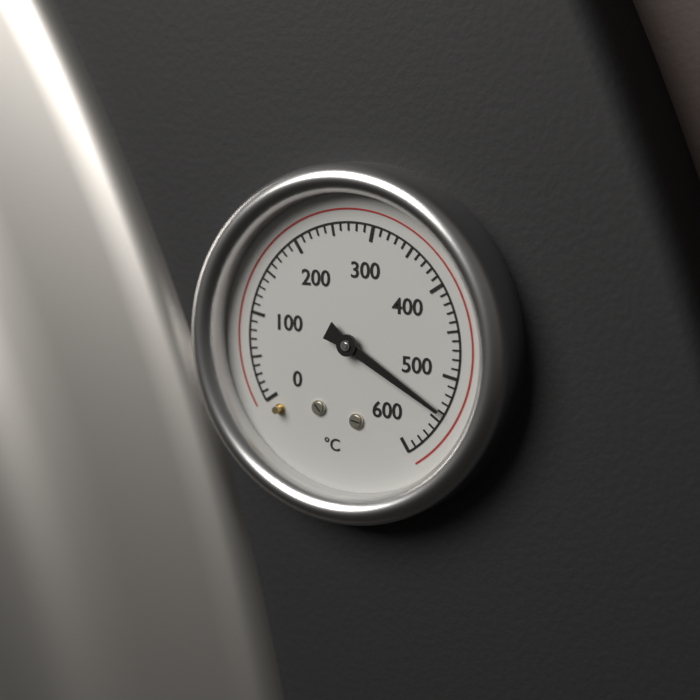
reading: 540 °C
